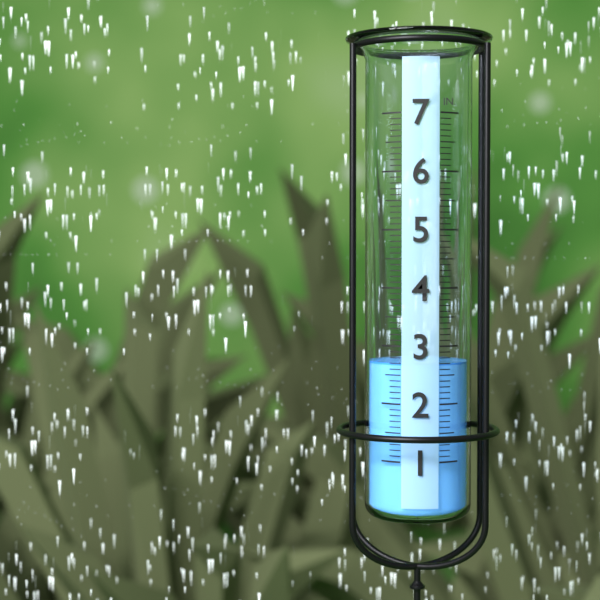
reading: 2.7 in
